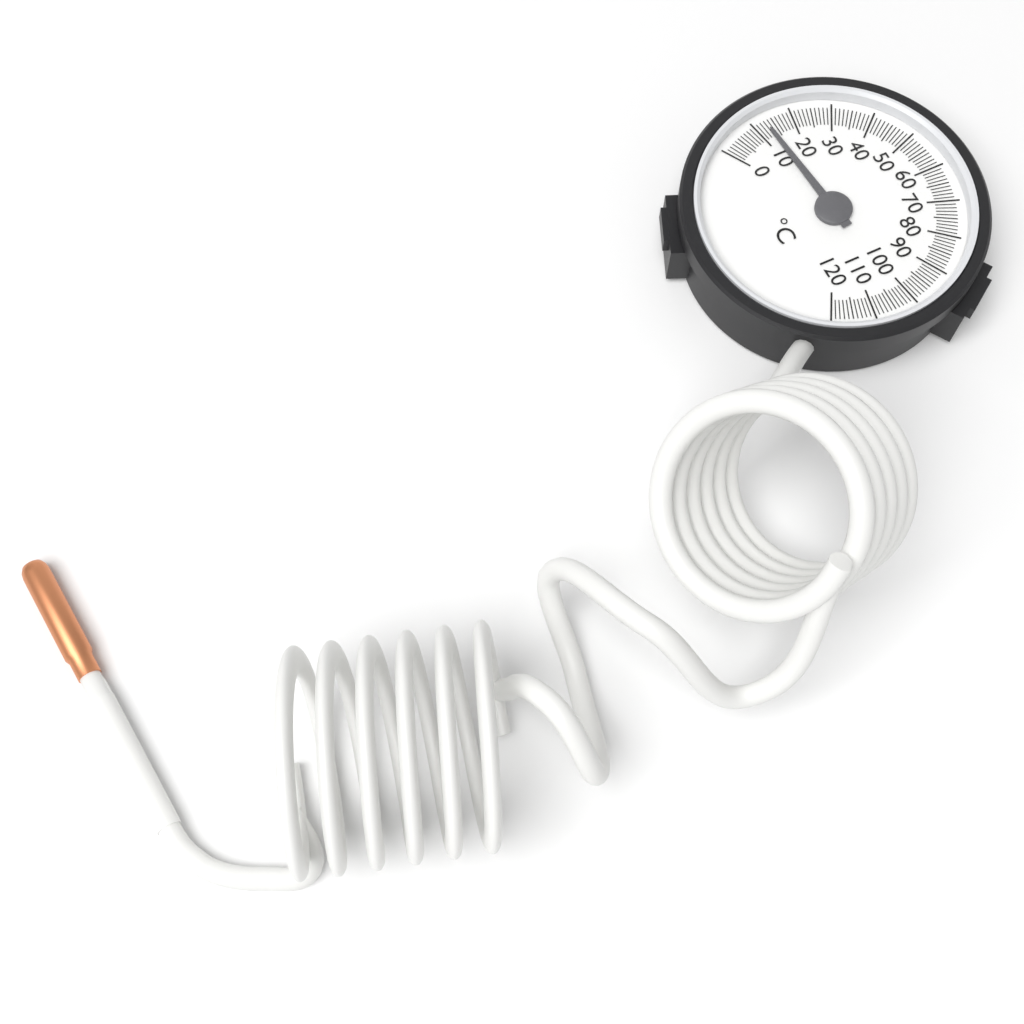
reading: 13 °C
